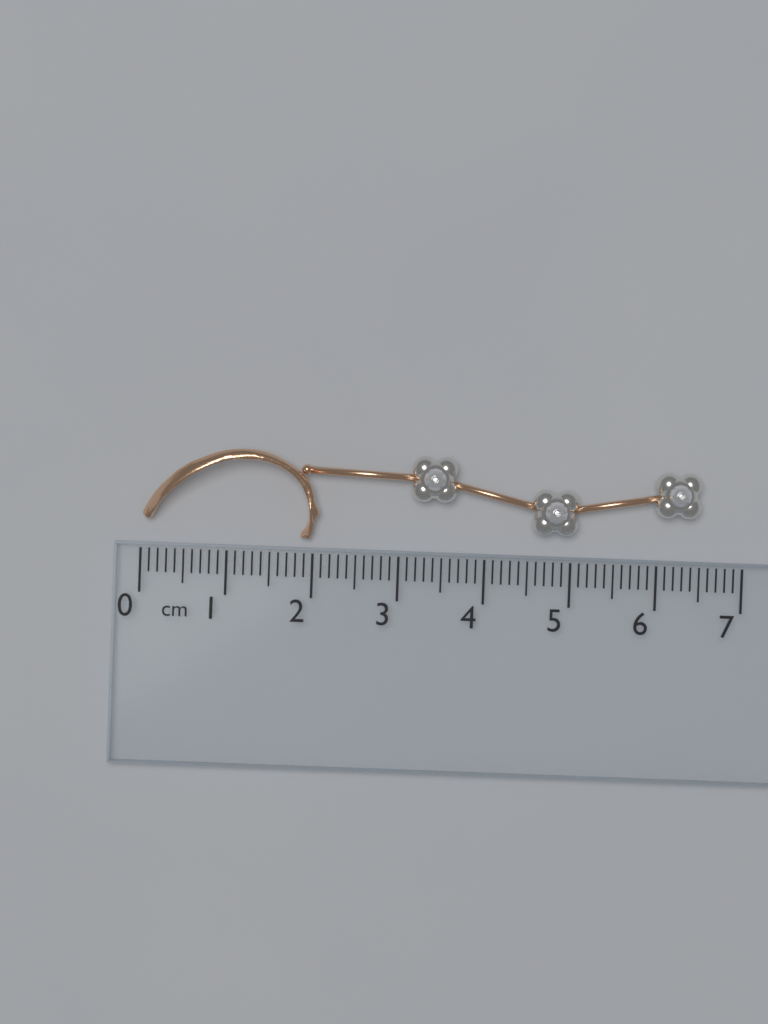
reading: 6.5 cm
